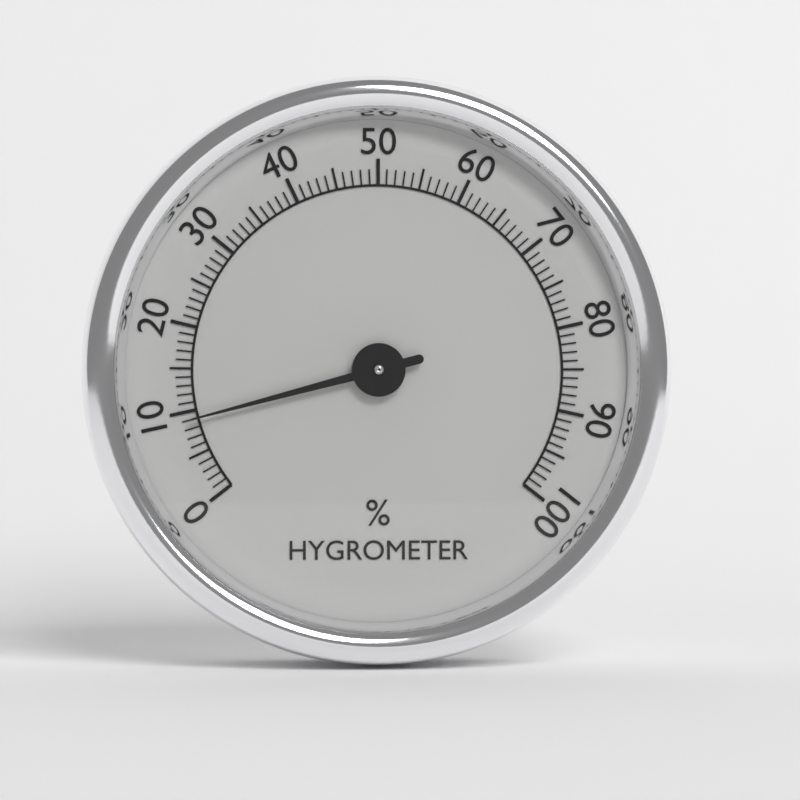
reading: 9 %
